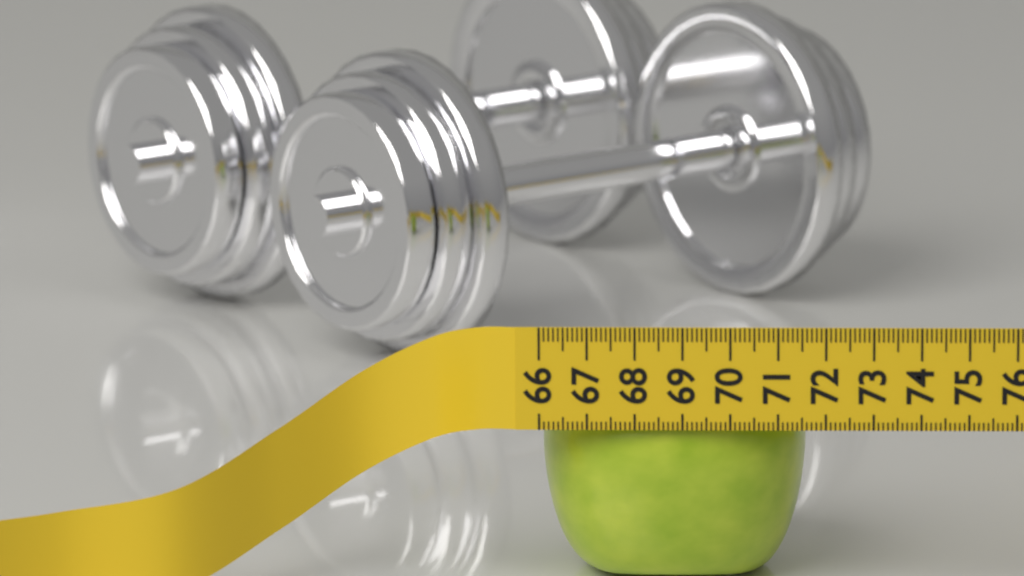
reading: 71.6 (no unit)
